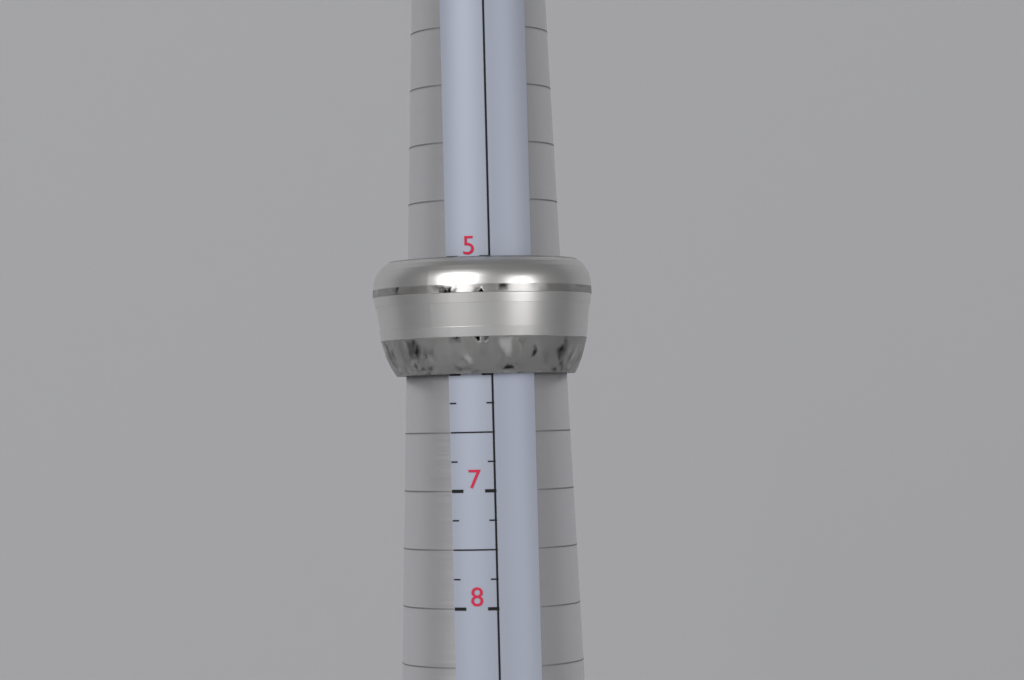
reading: 6.00 (no unit)
